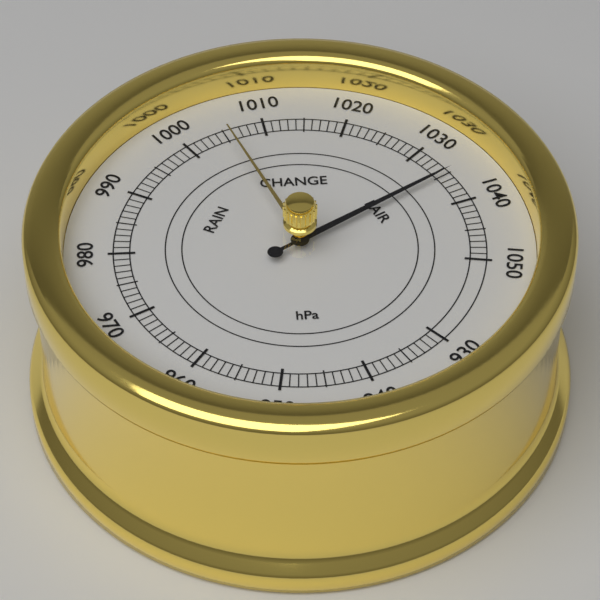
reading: 1035 hPa
